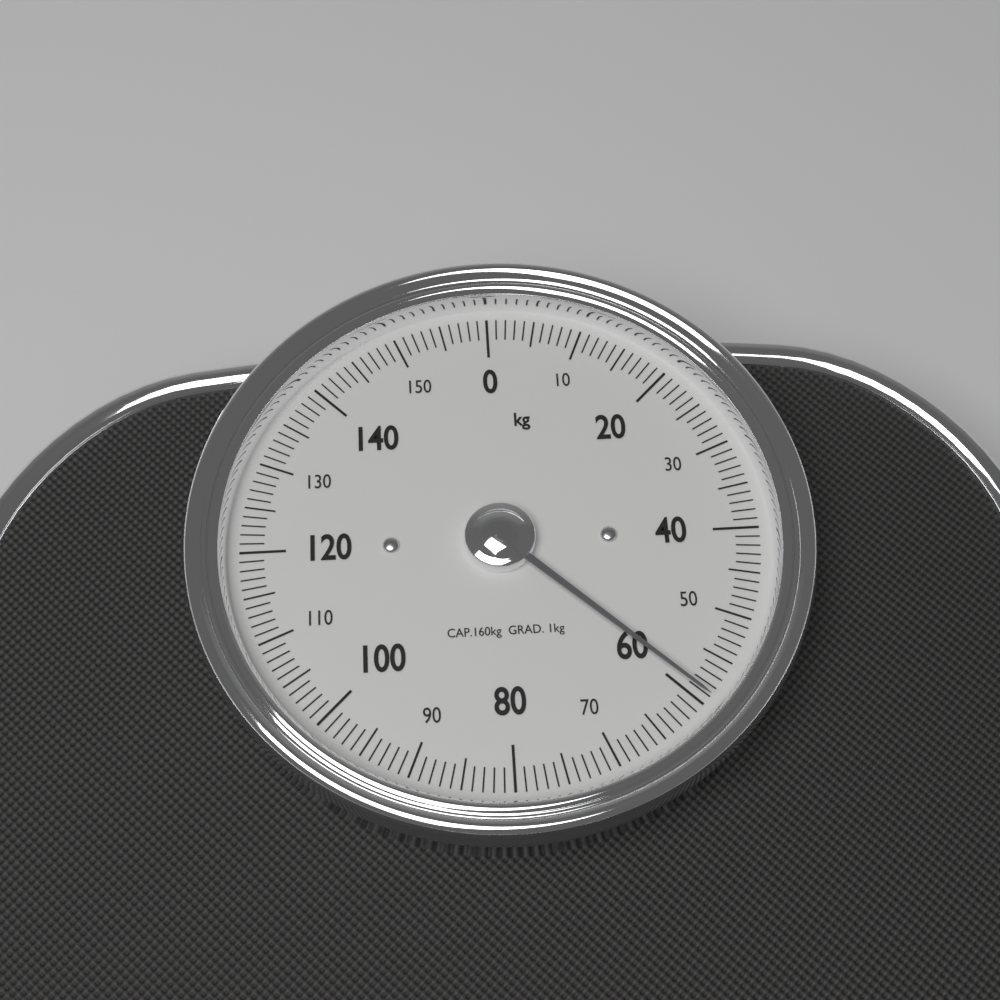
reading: 59 kg
